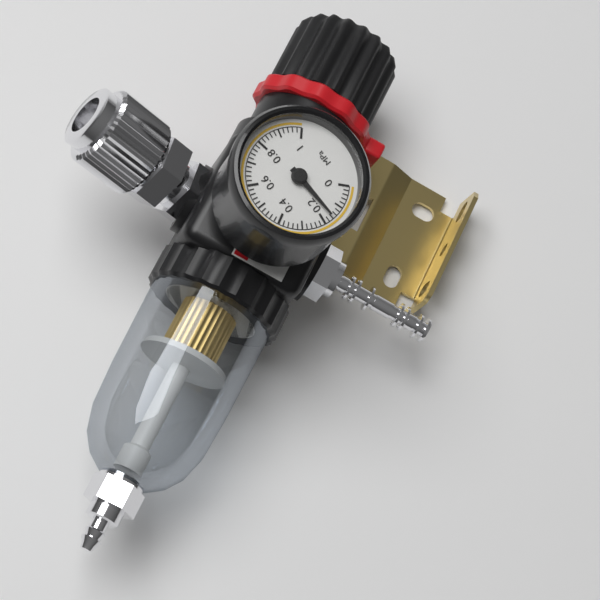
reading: 0.16 MPa
